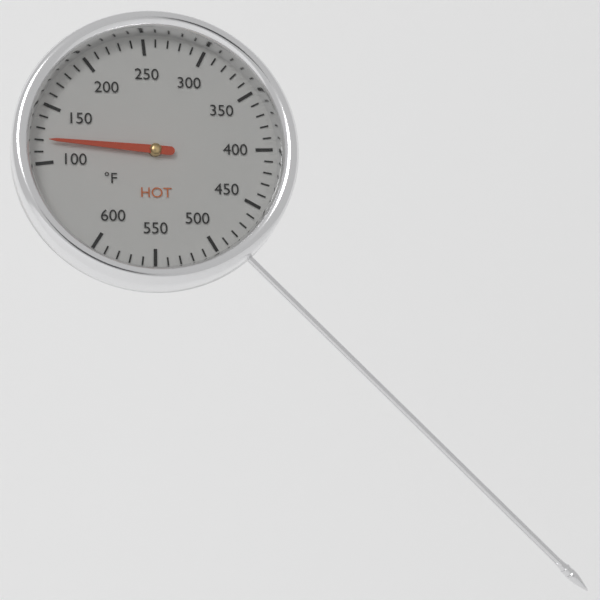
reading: 120 °F
